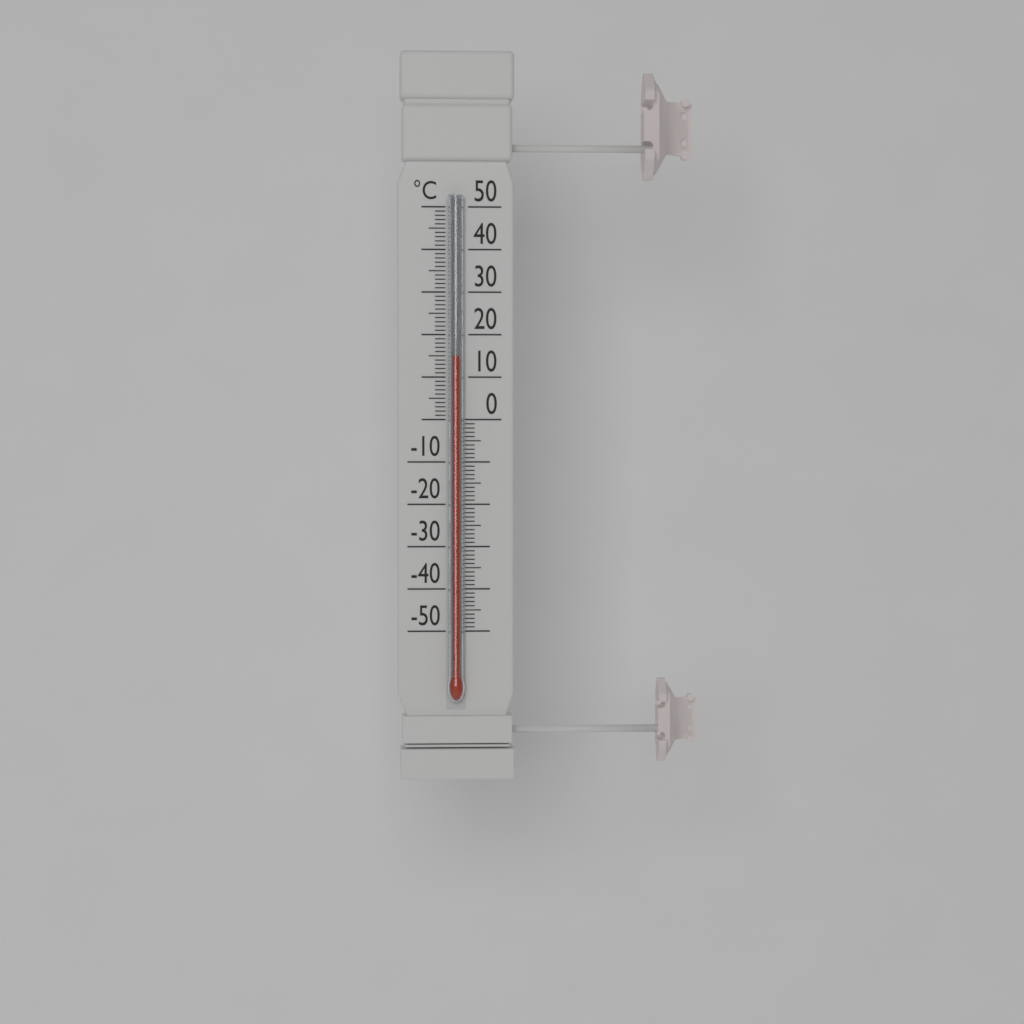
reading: 15 °C
